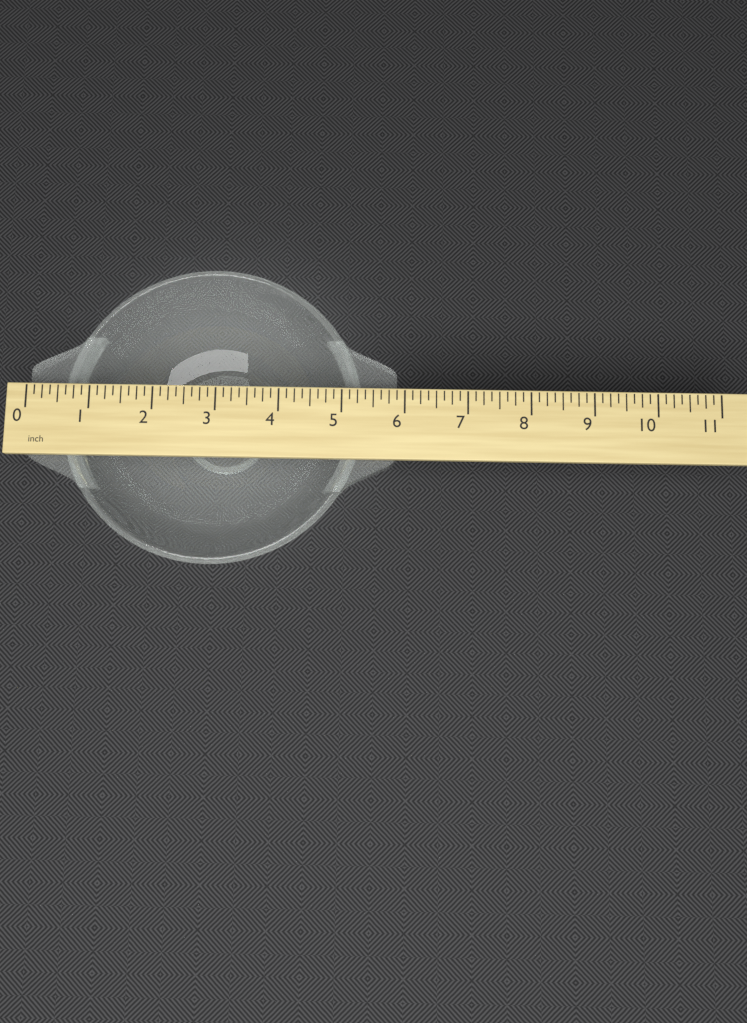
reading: 5.875 inch
